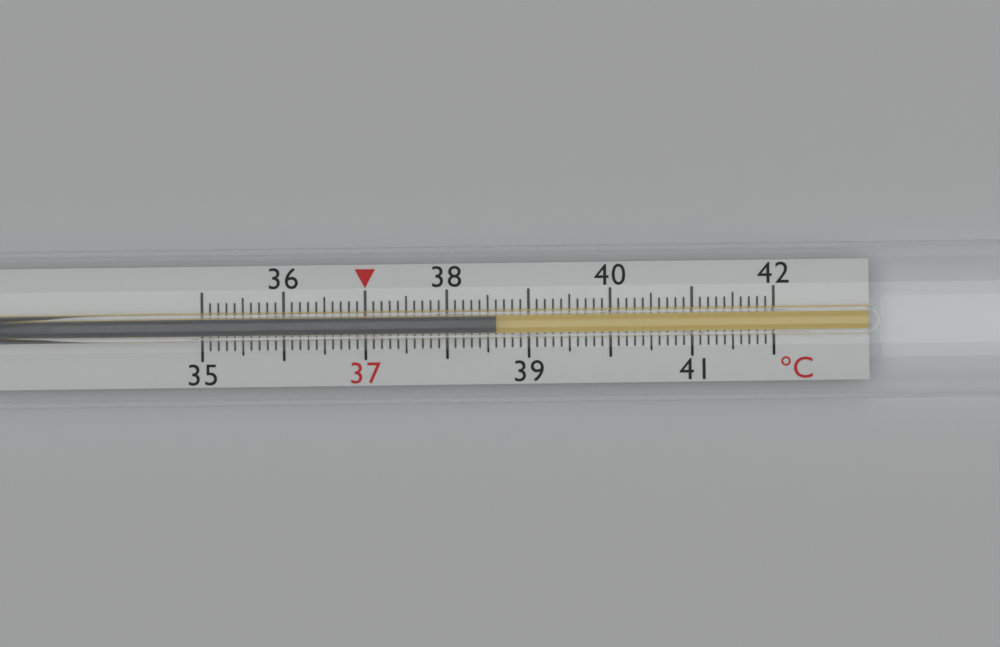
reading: 38.6 °C
